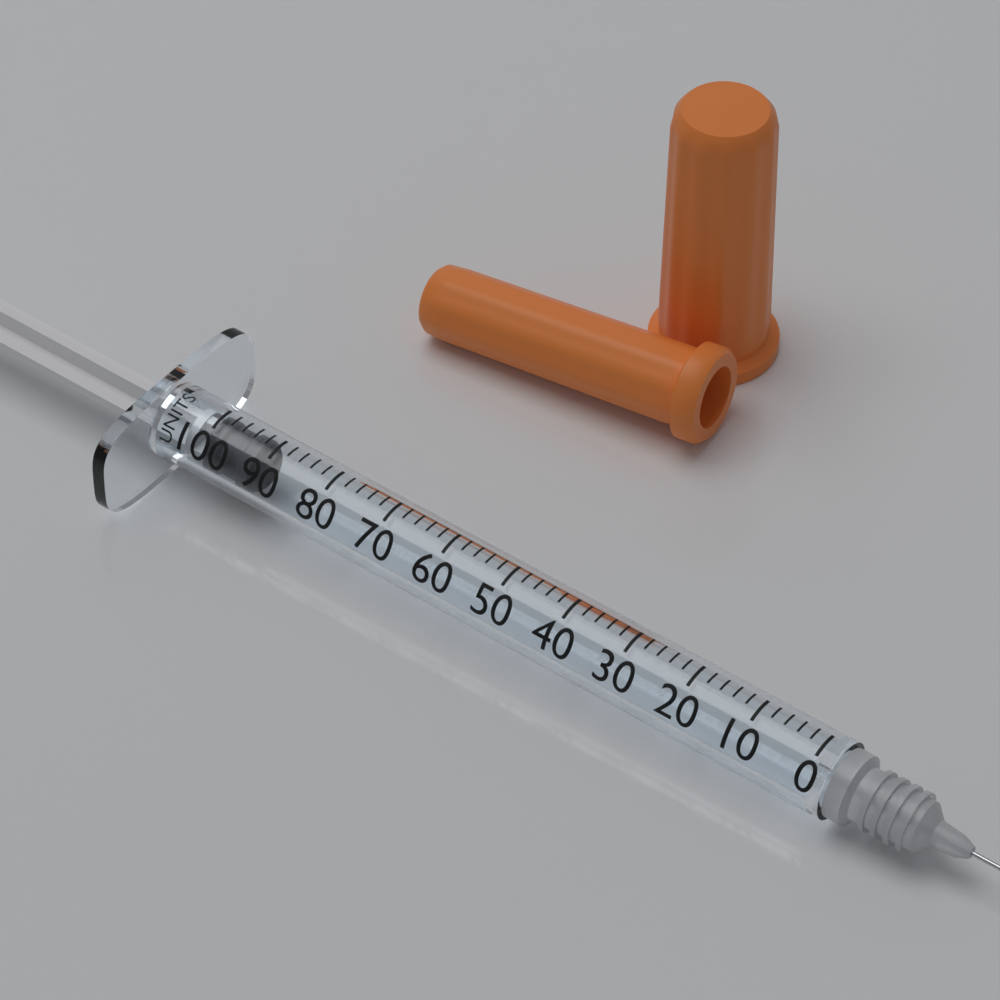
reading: 92 units
